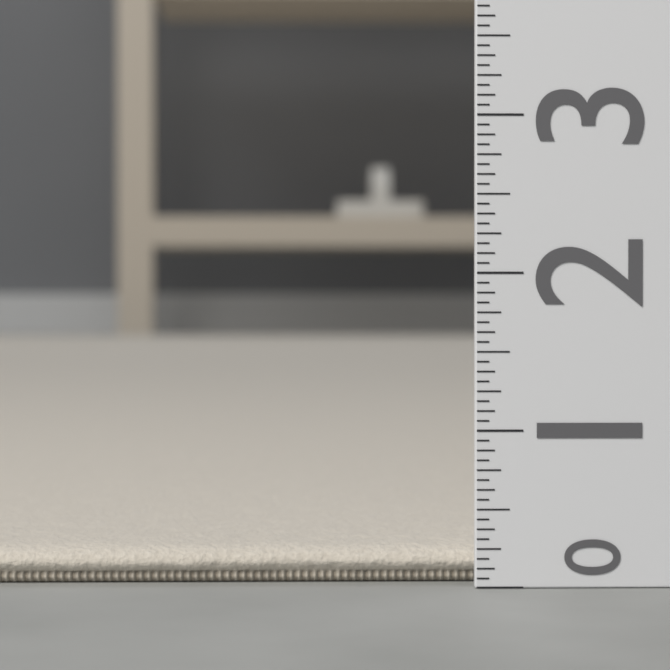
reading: 0.2500 (no unit)
